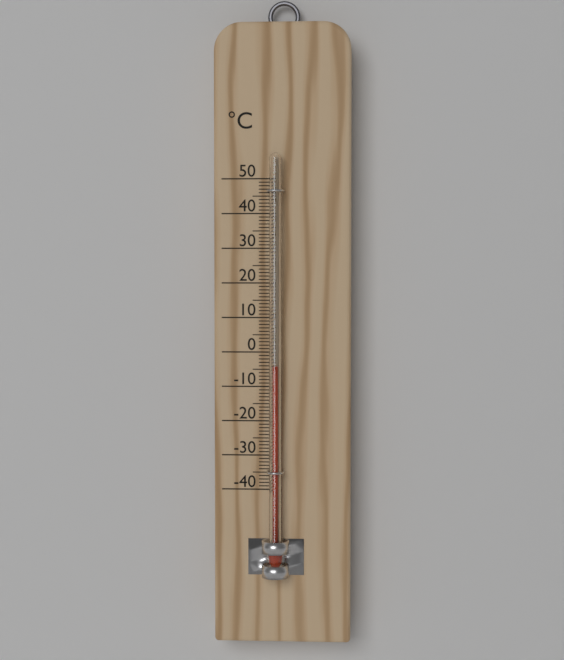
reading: -4 °C
